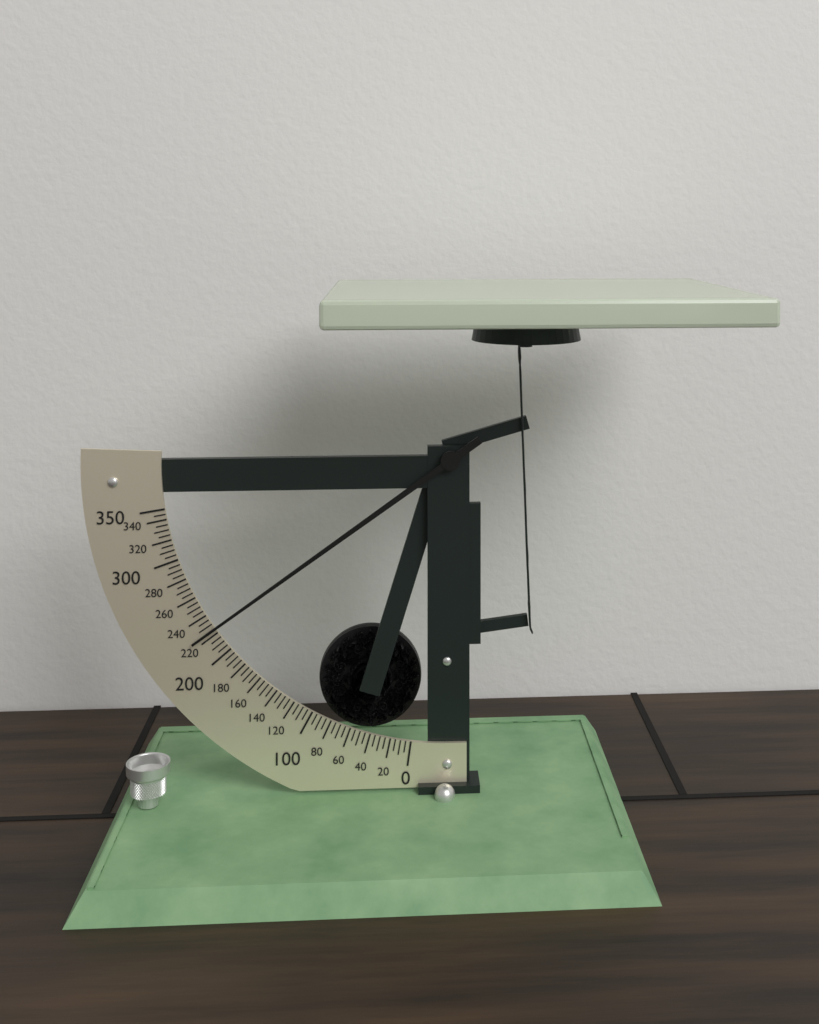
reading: 225 (no unit)
